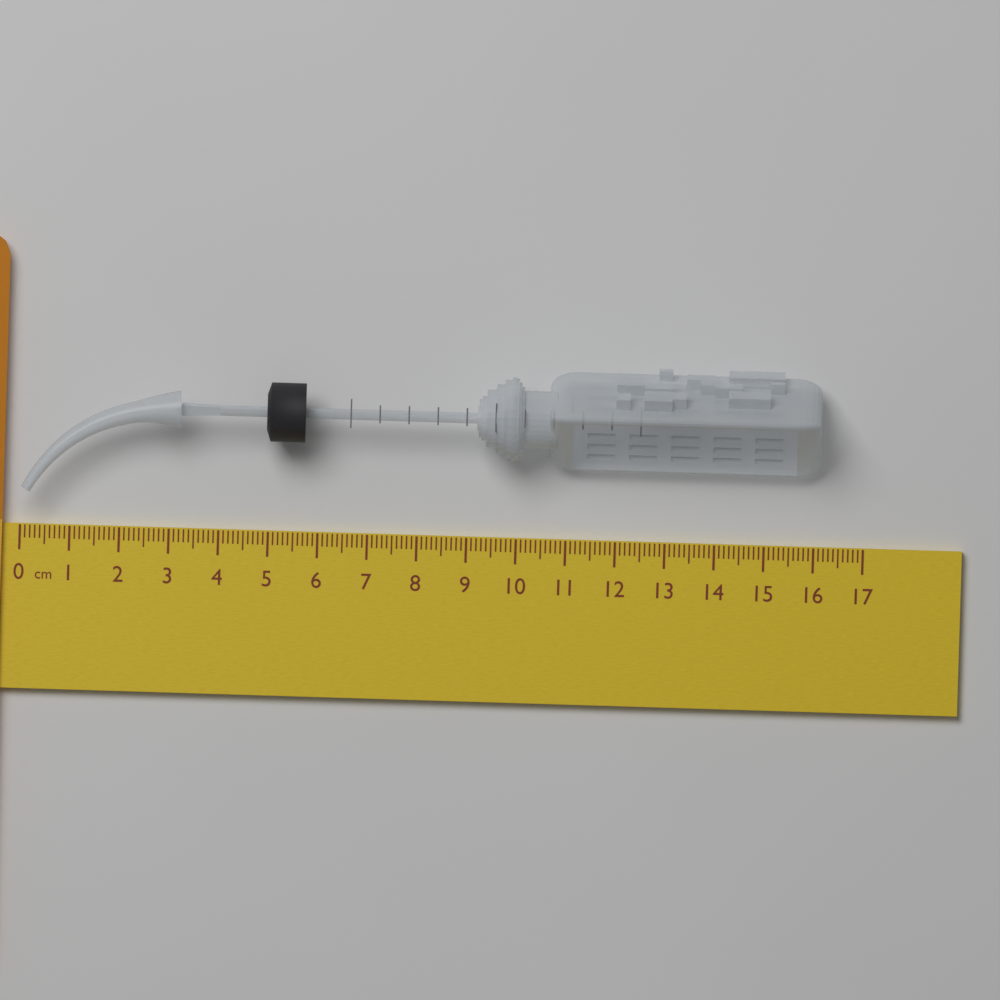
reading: 16.1 cm
